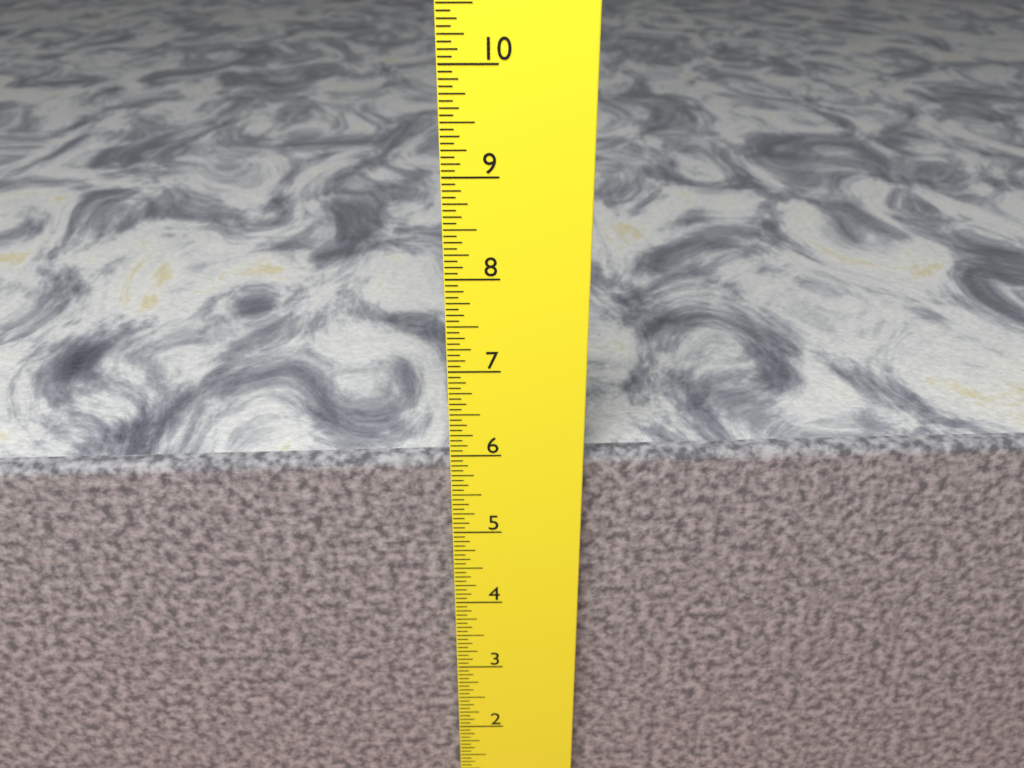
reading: 5.8750 in
